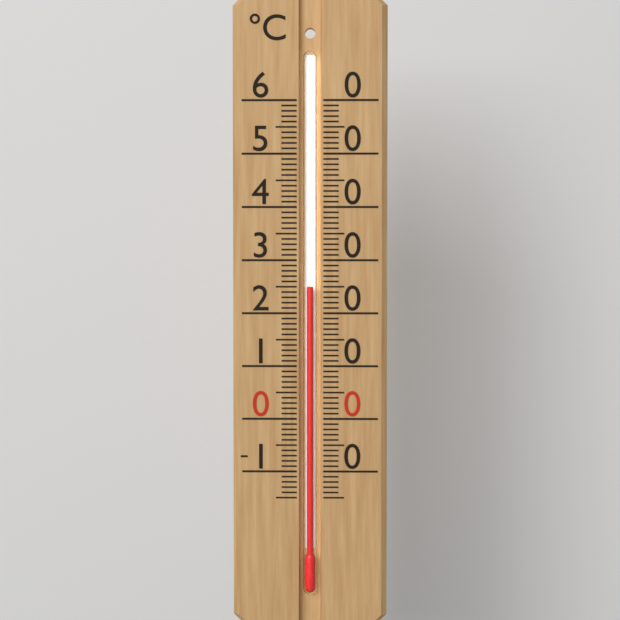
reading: 25 °C
